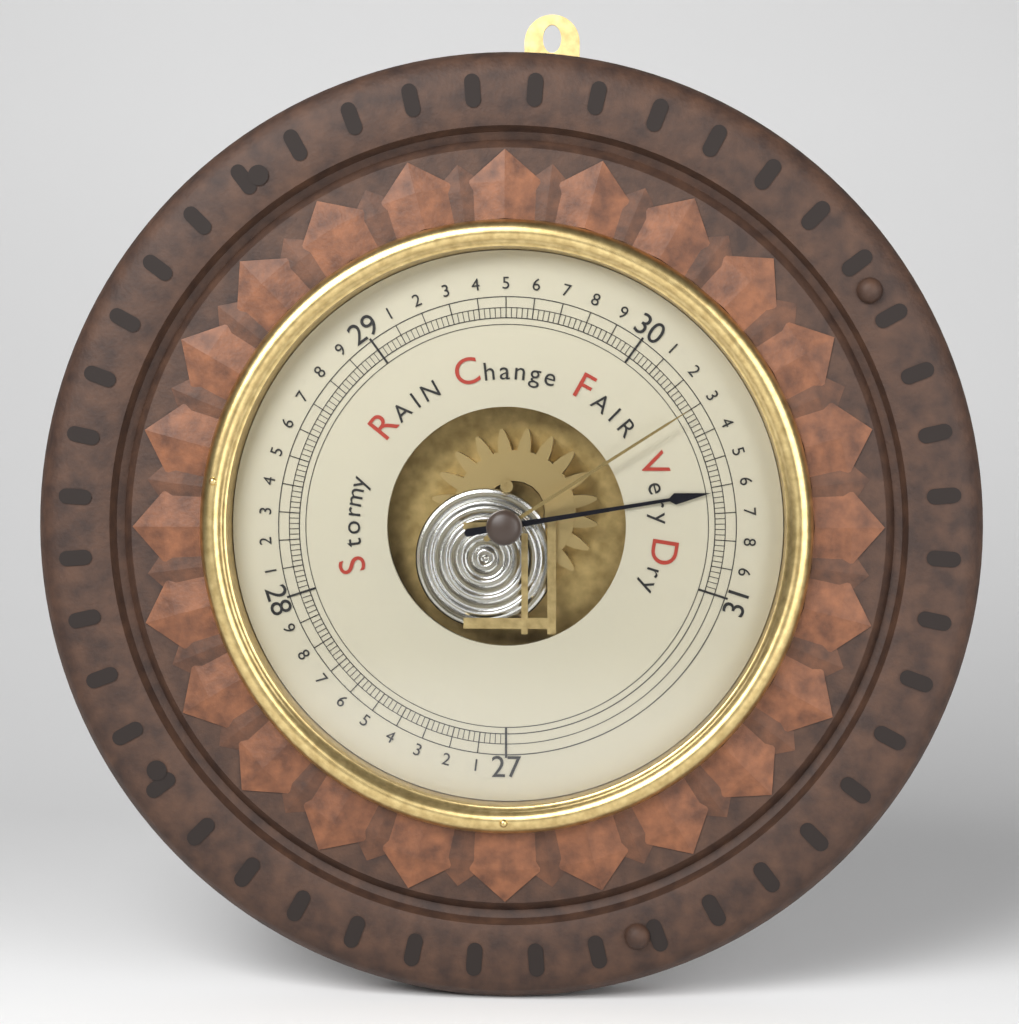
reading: 30.62 inHg
